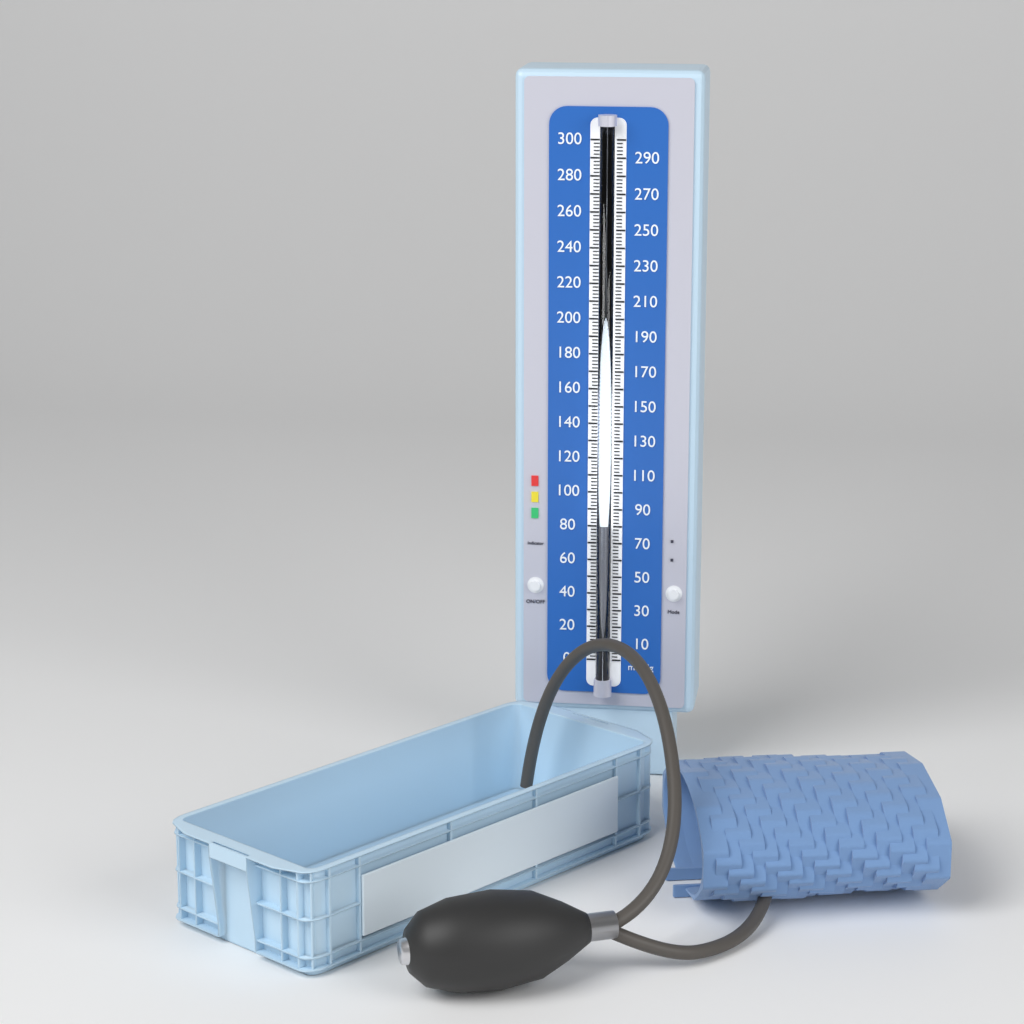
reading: 82 mmHg
